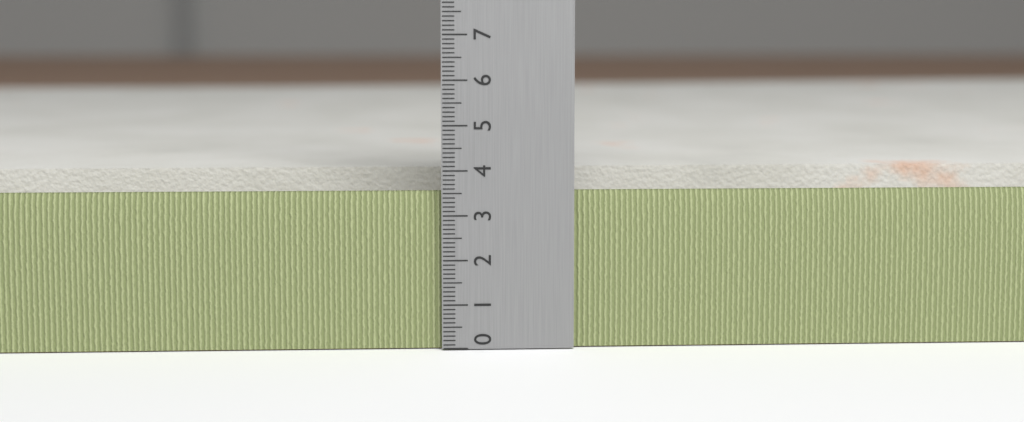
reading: 3.8 (no unit)
